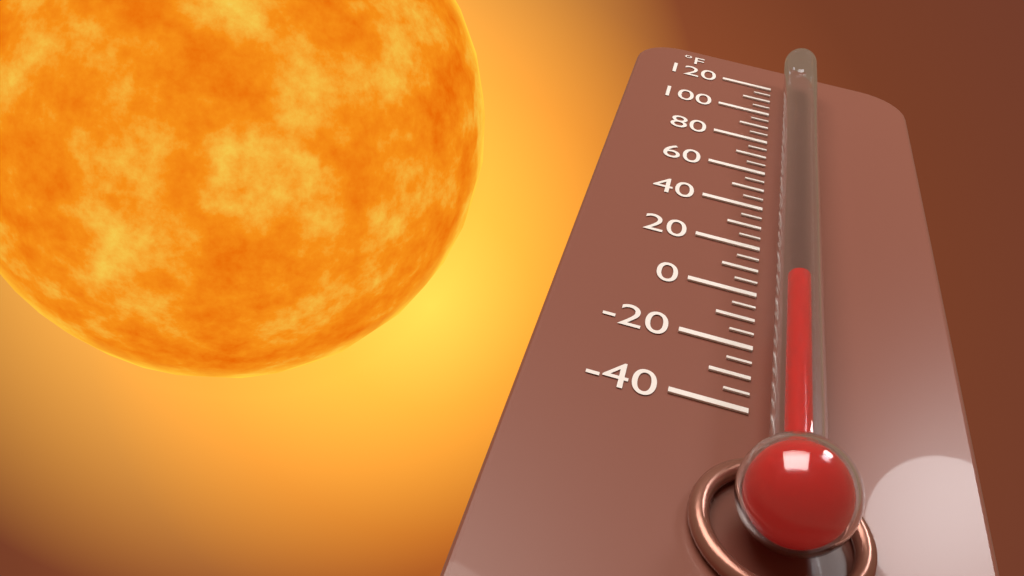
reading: -5 °F
